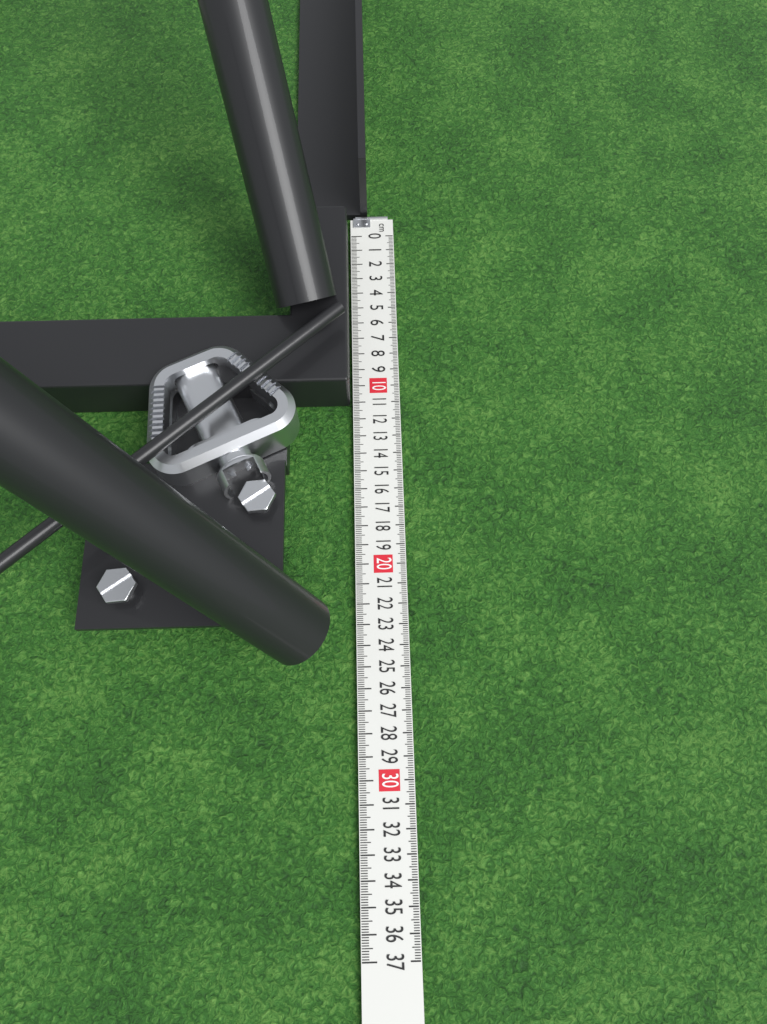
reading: 11.1 cm
